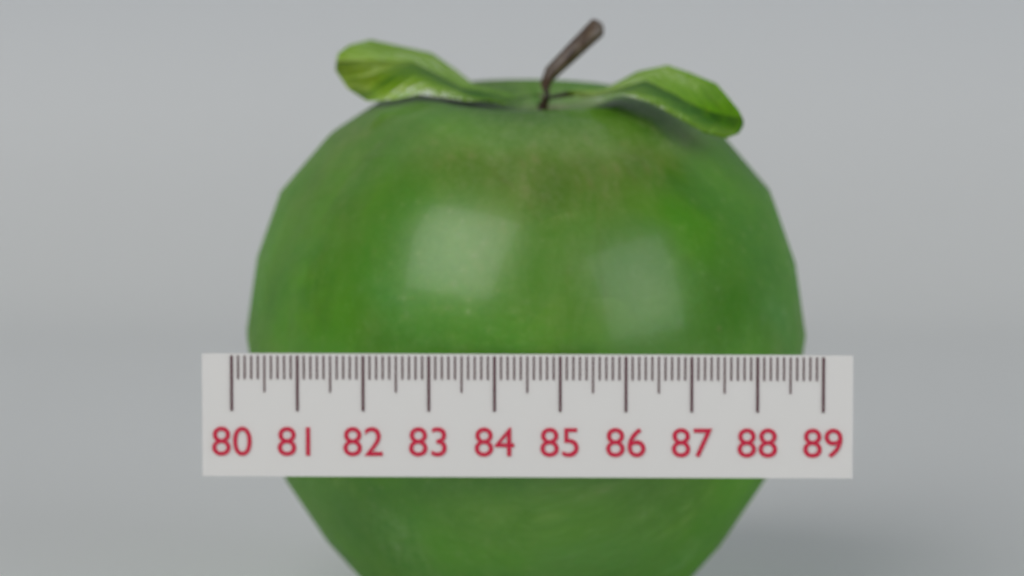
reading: 88.8 (no unit)
